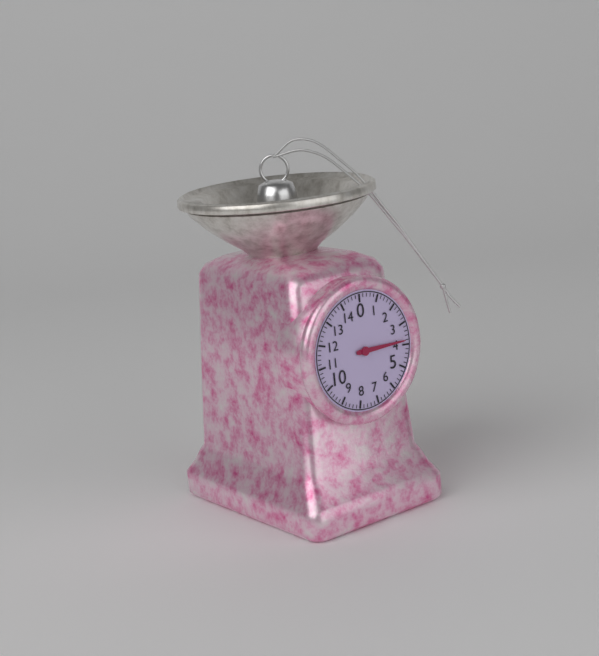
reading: 3.8 (no unit)
